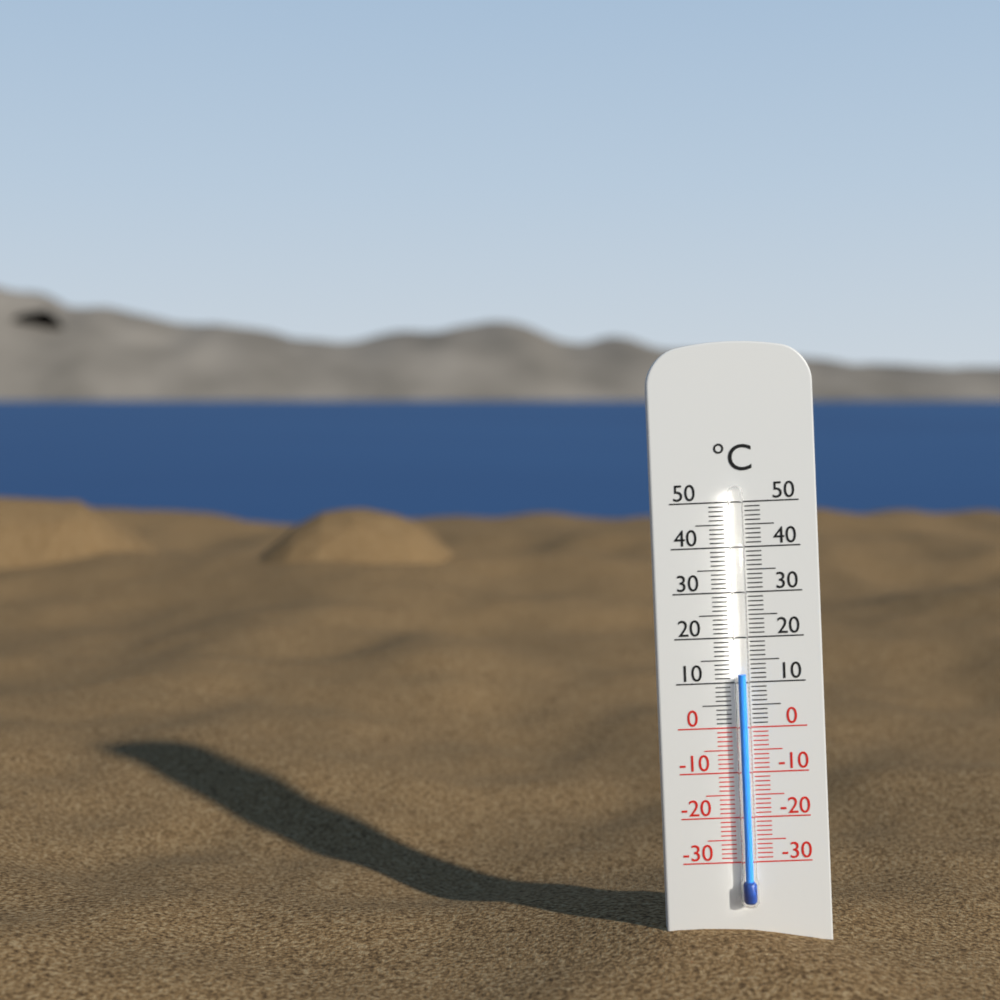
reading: 12 °C
